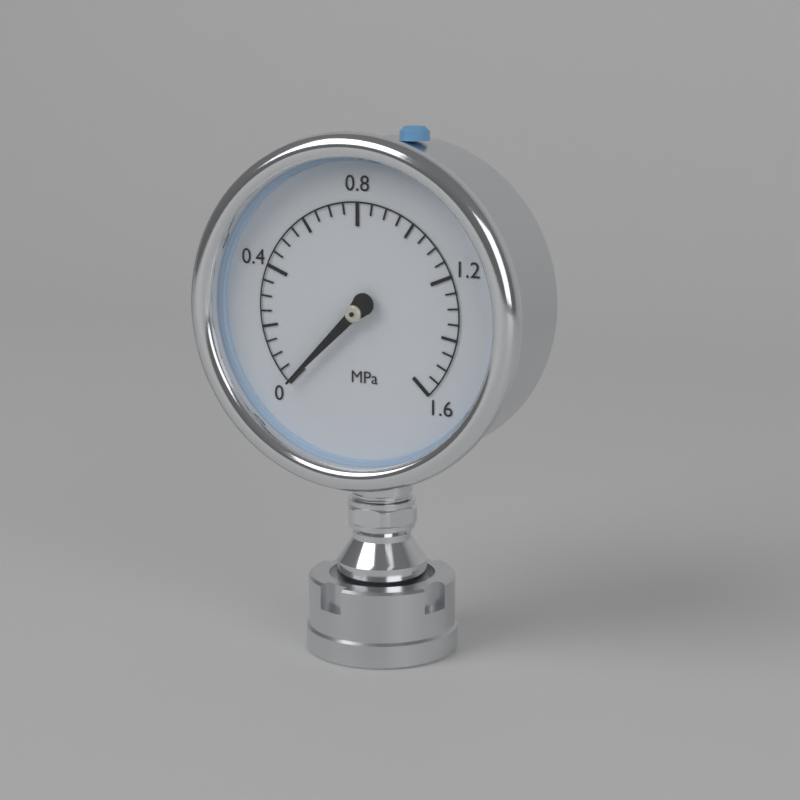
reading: 0.00 MPa
